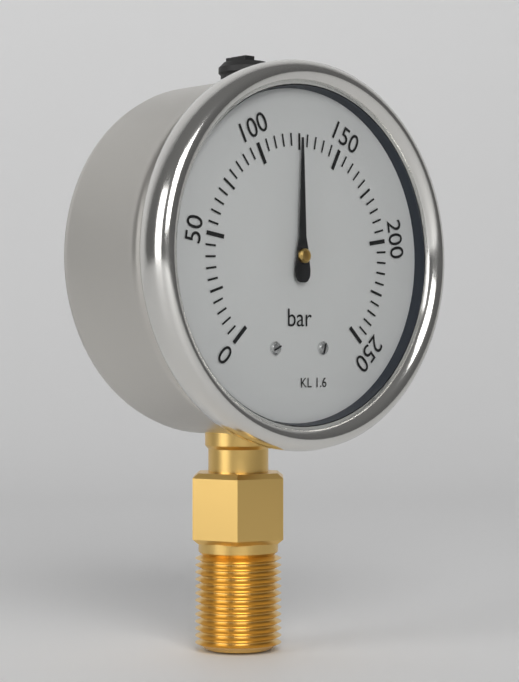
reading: 125 bar
